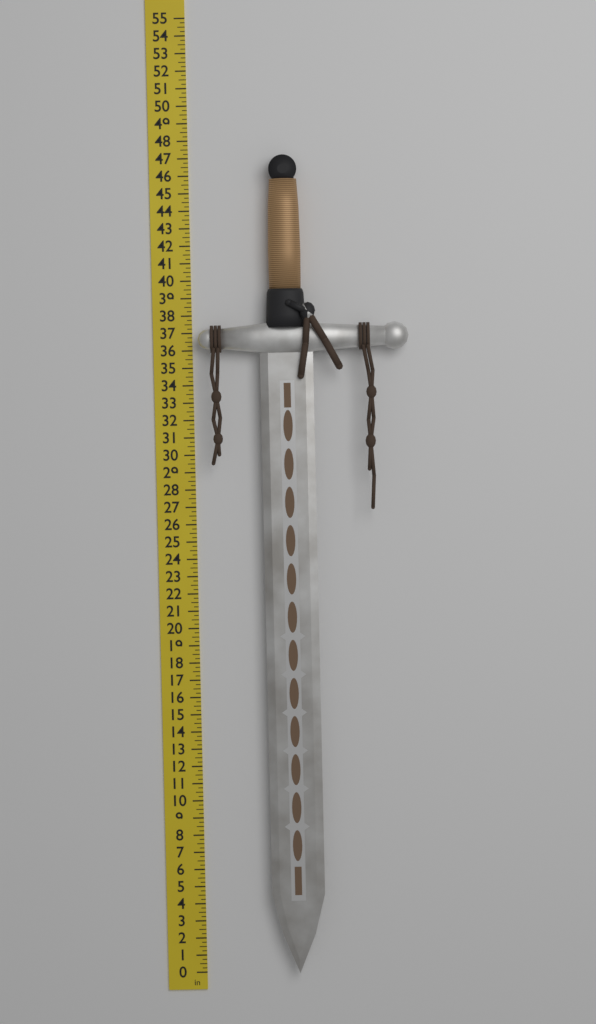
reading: 47.00 in
